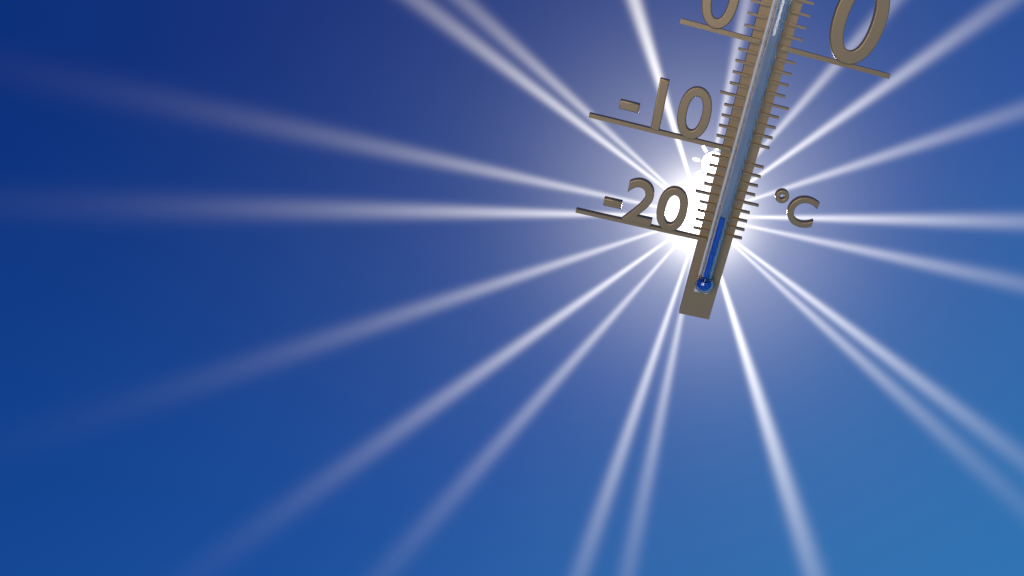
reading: -17 °C
